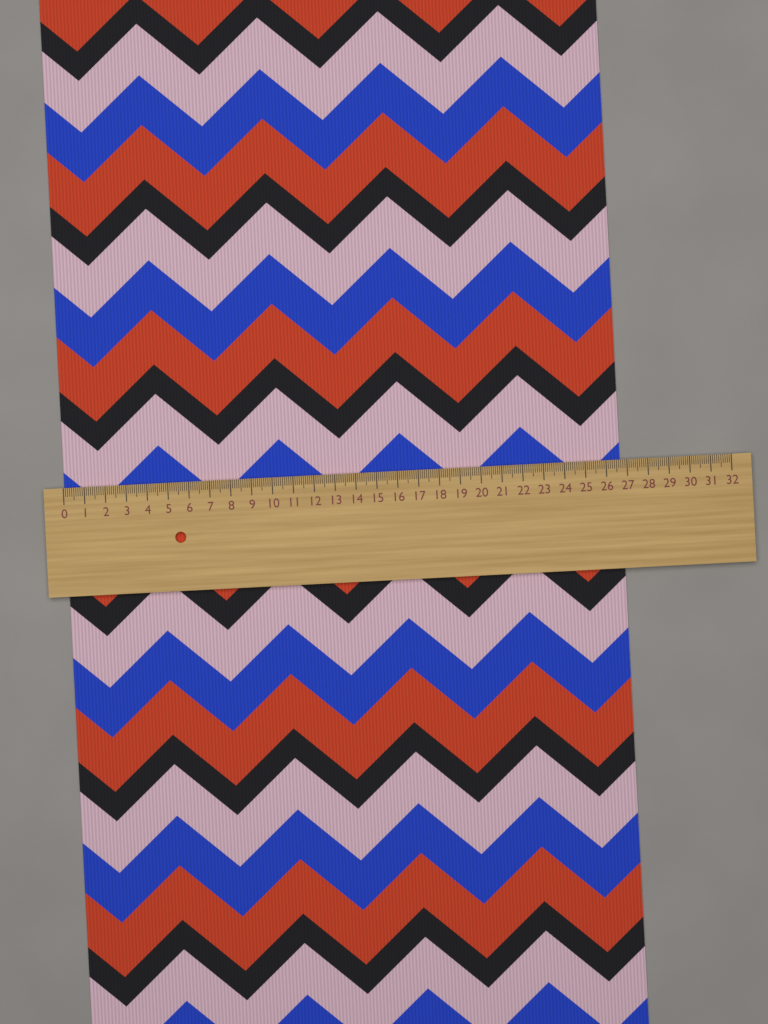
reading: 26.7 (no unit)
